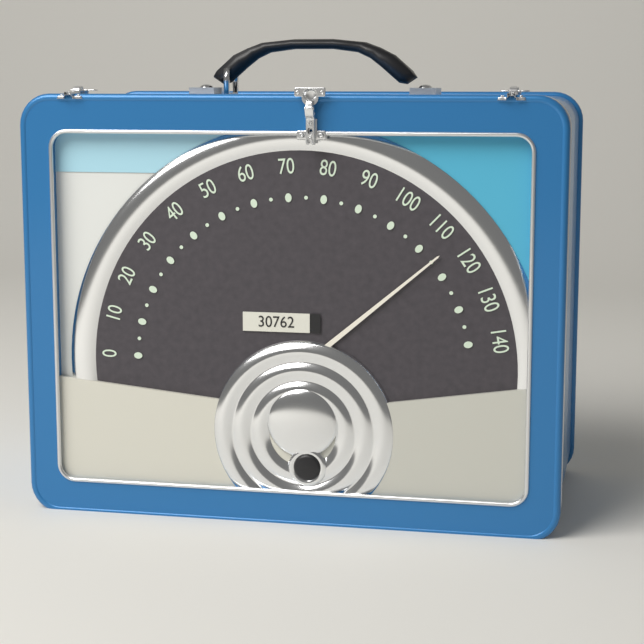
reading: 115 (no unit)
